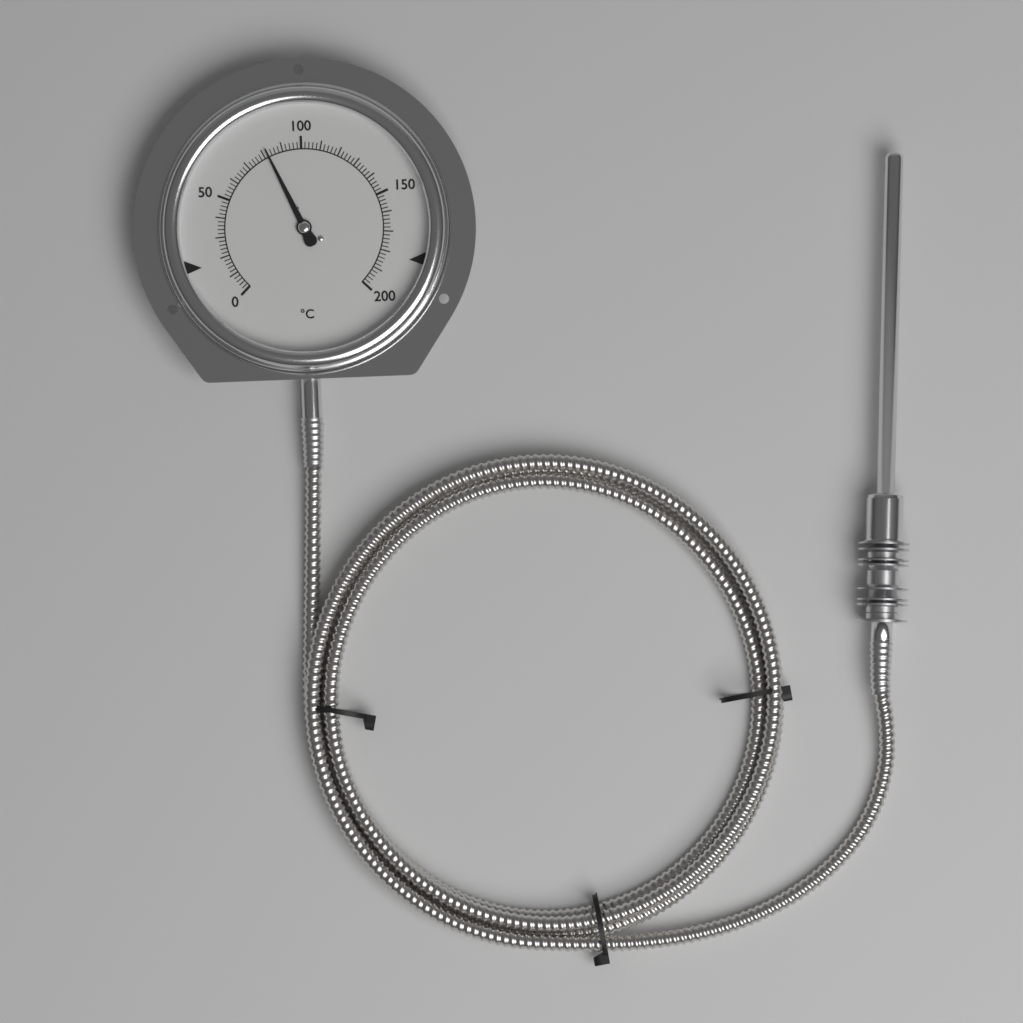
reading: 82 °C
